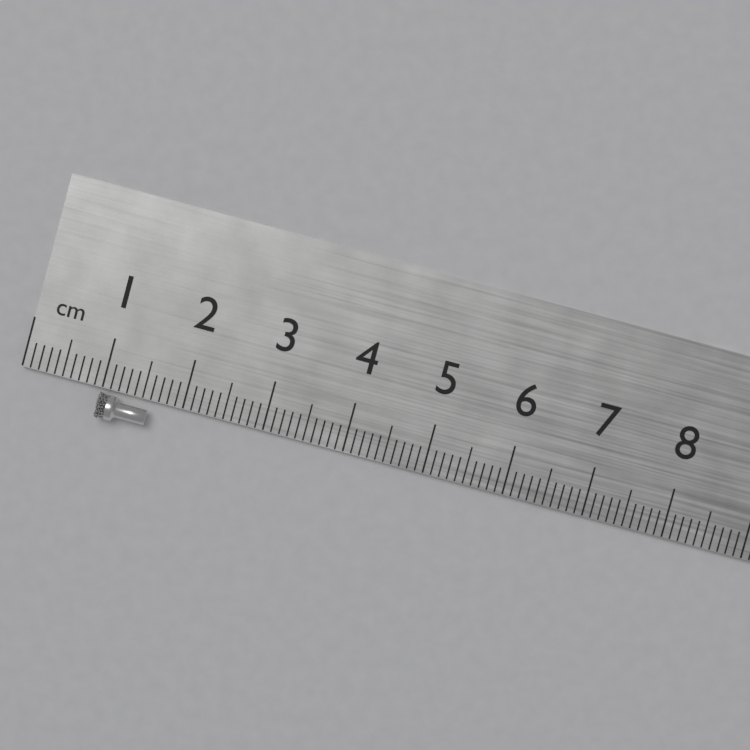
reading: 1.6 cm
